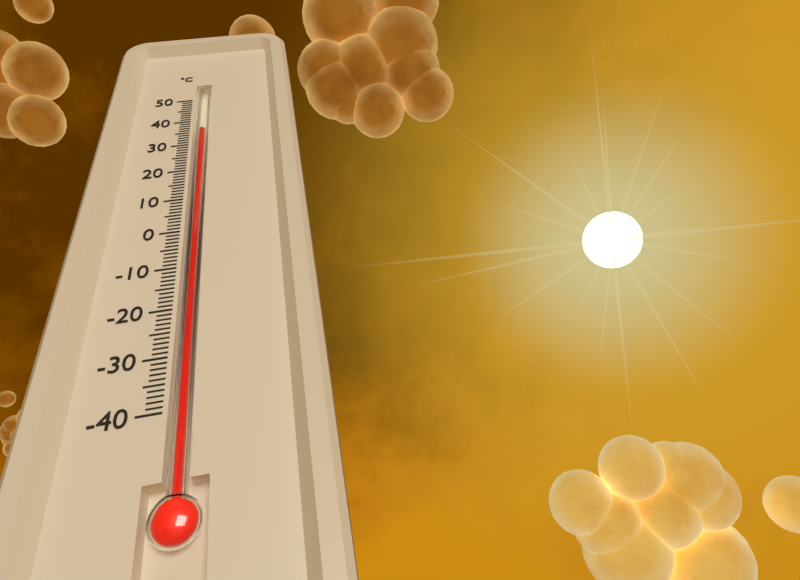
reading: 37 °C
